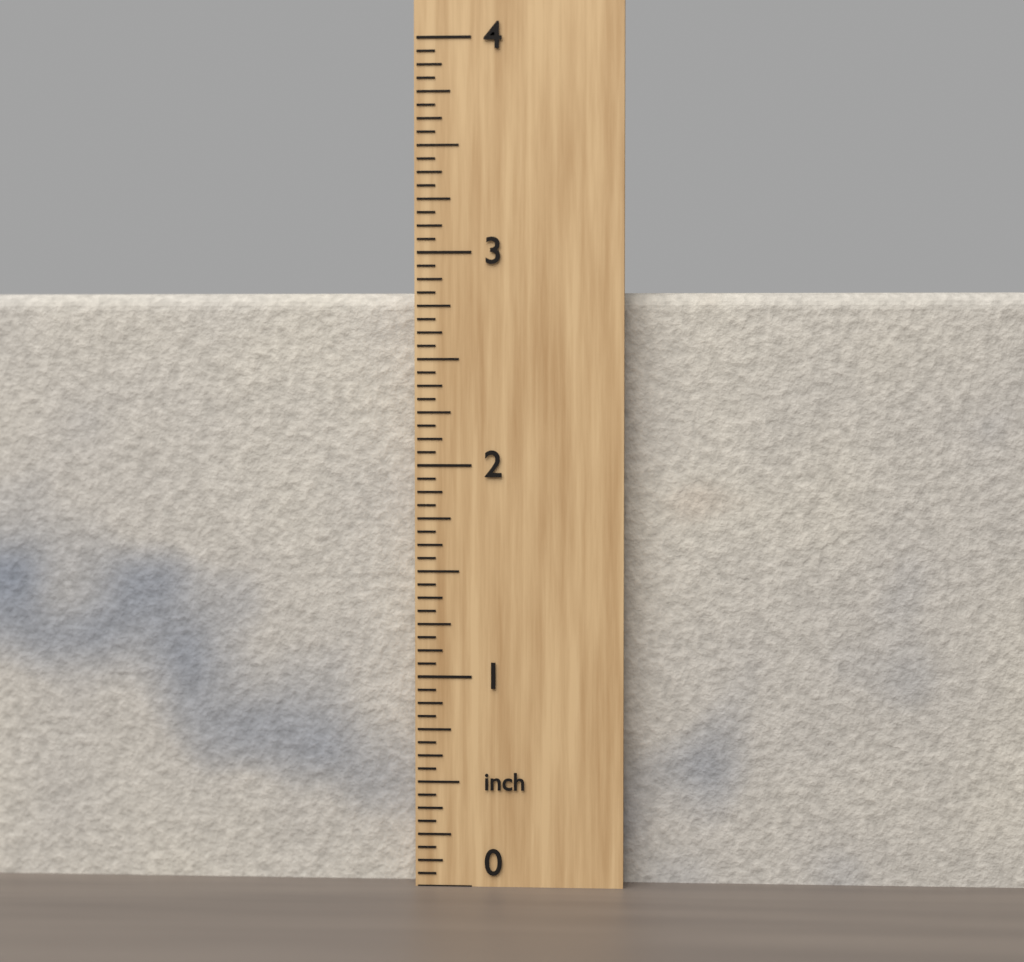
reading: 2.8125 inch
